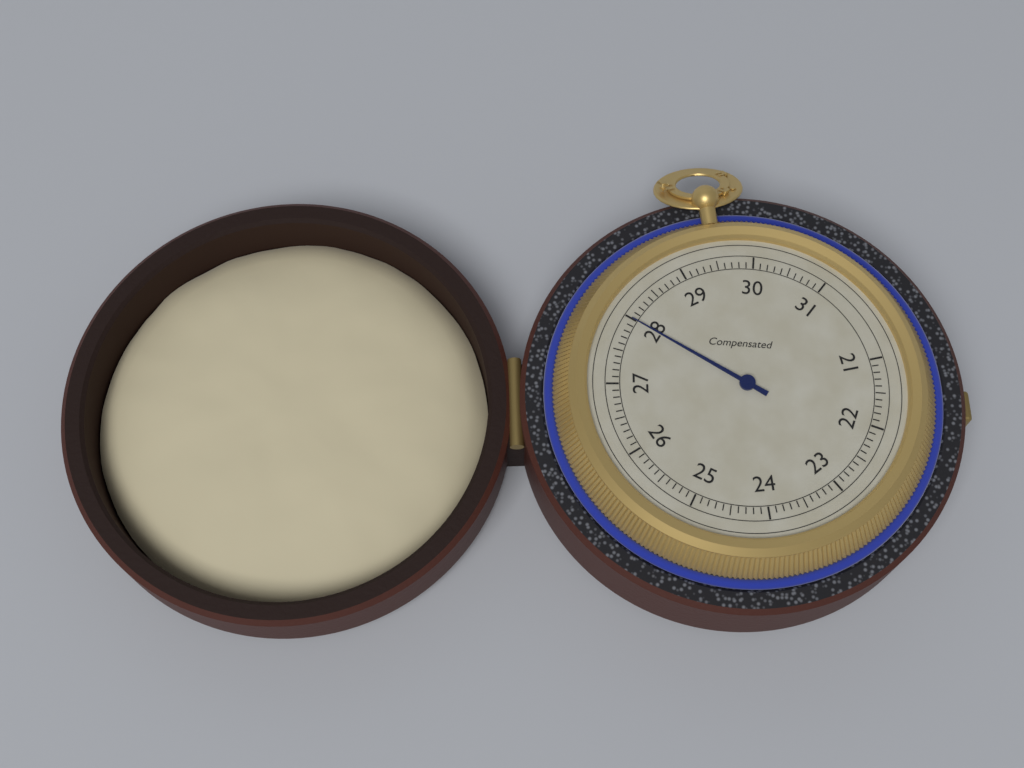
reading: 28.0 (no unit)
